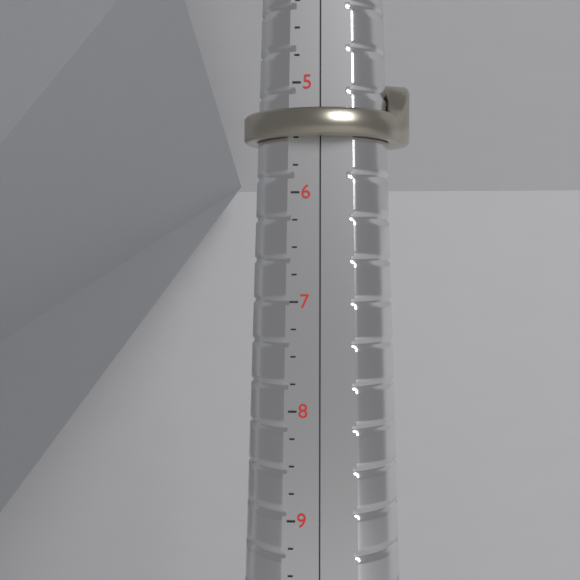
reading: 5.50 (no unit)
